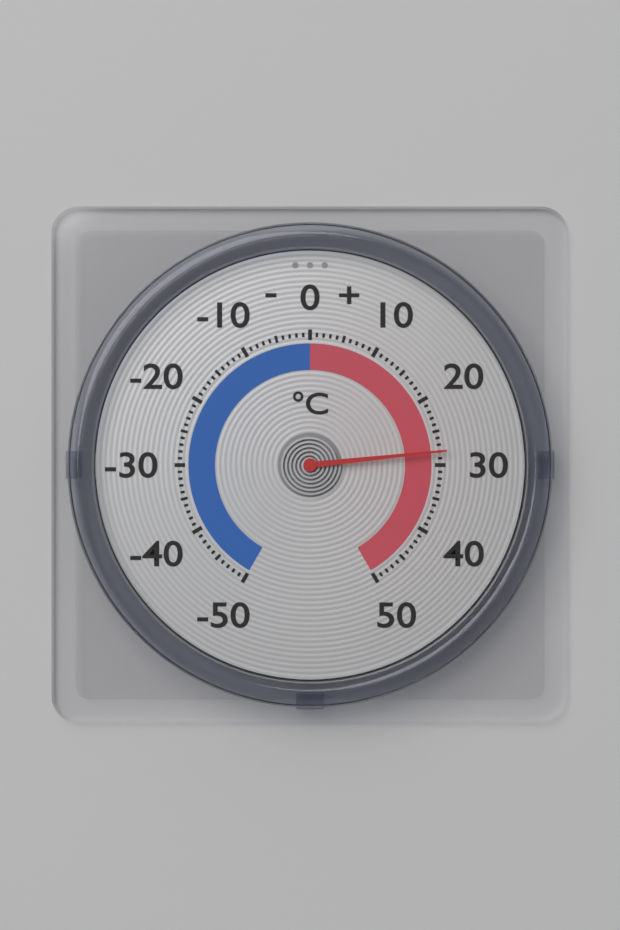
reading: 28 °C
